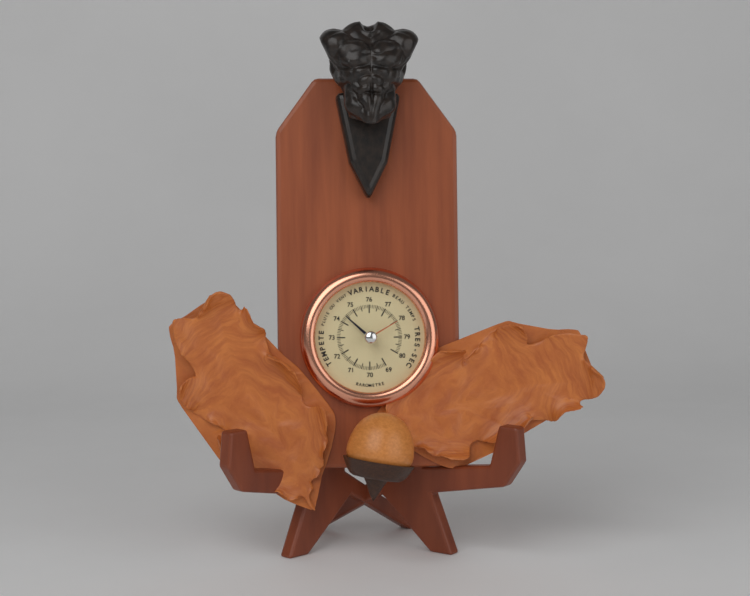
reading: 74.4 (no unit)
